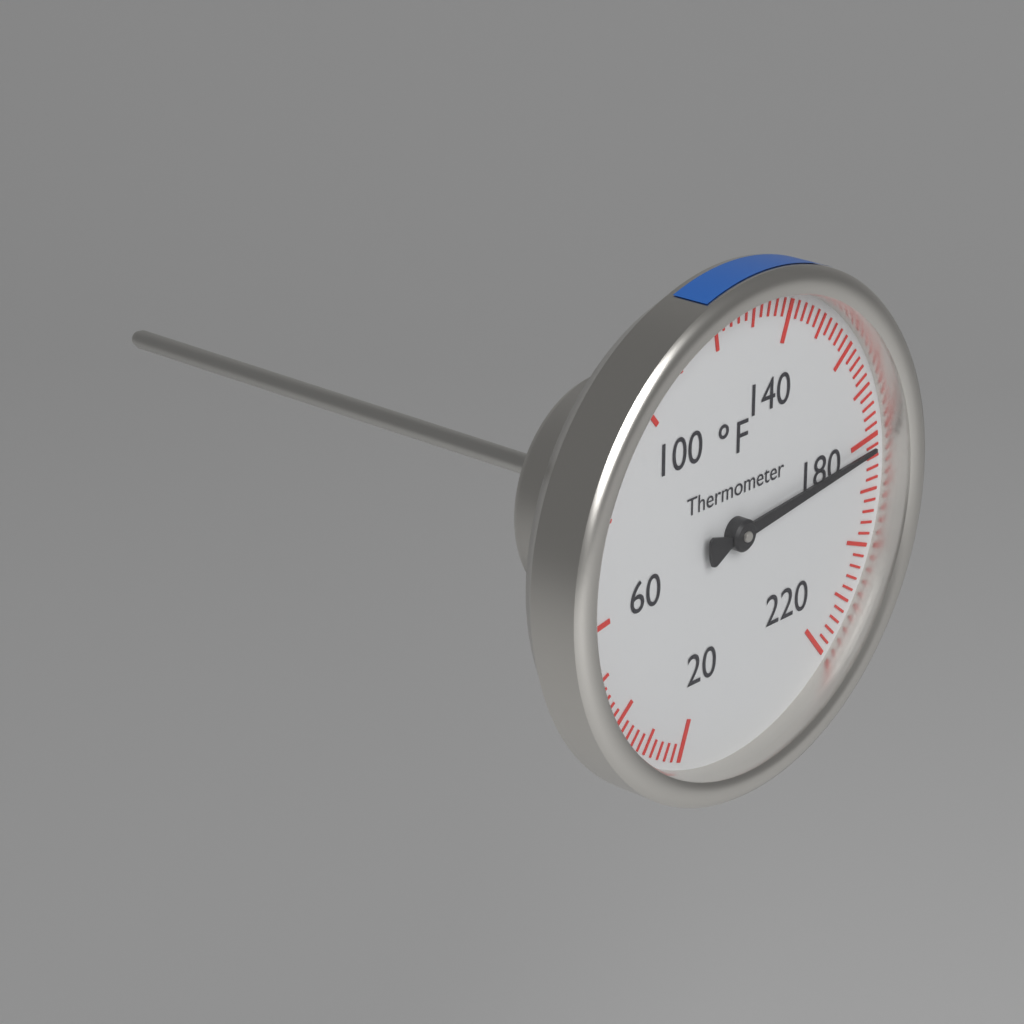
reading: 182 °F
